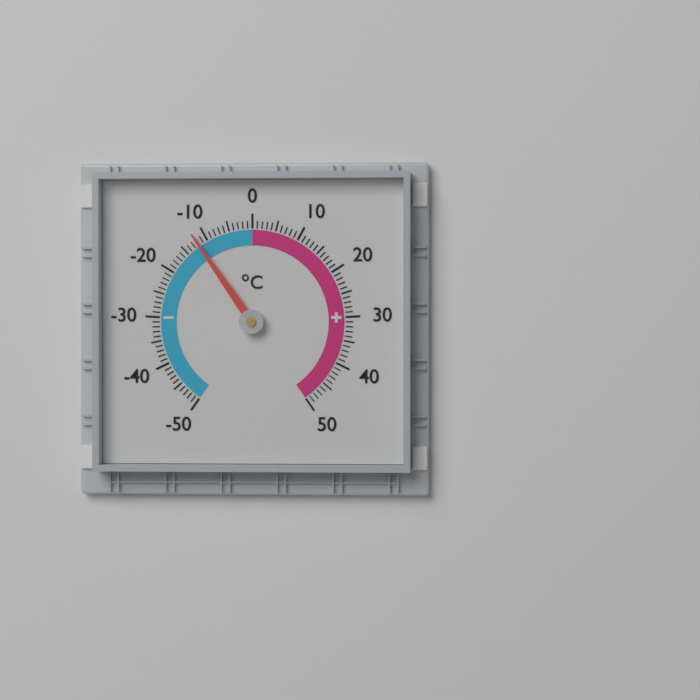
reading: -12 °C
